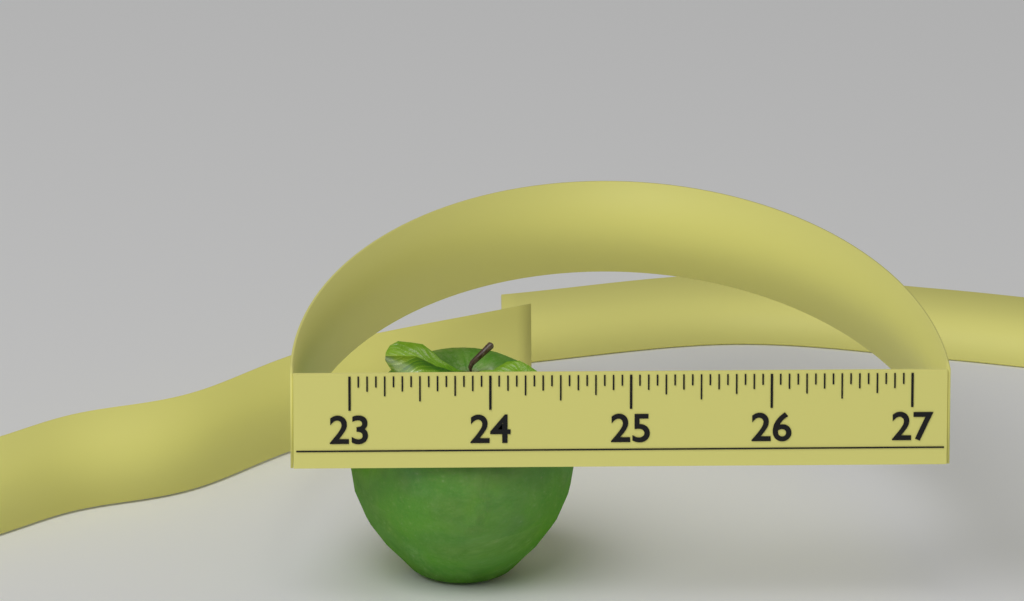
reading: 24.6250 (no unit)
